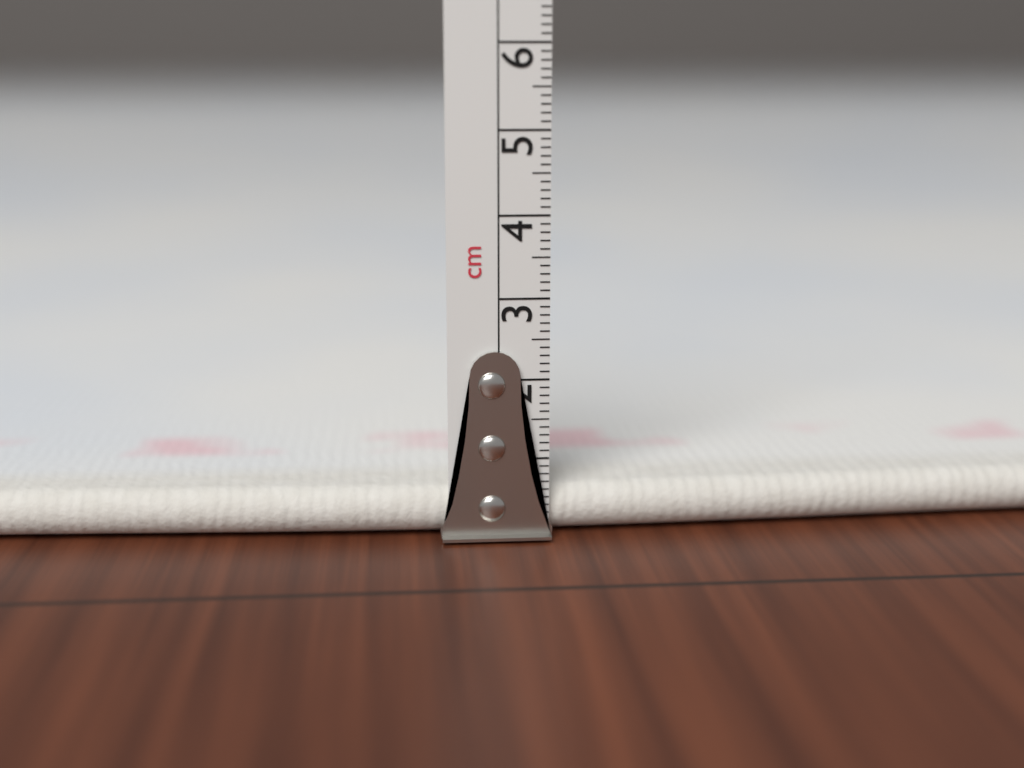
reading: 0.6 cm
